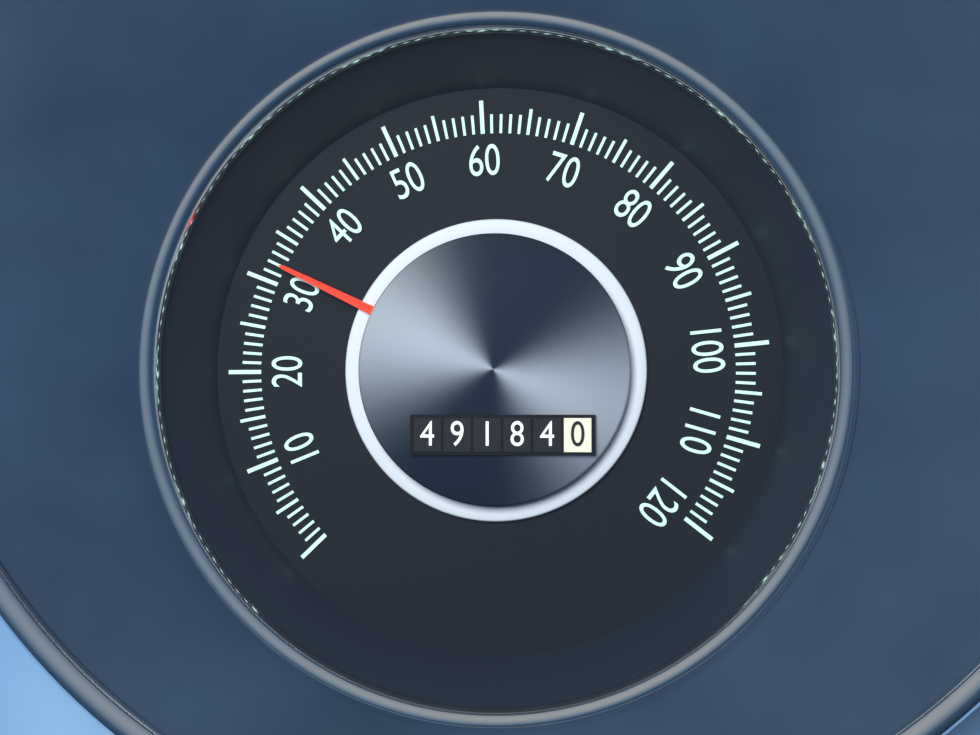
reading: 32 (no unit)
